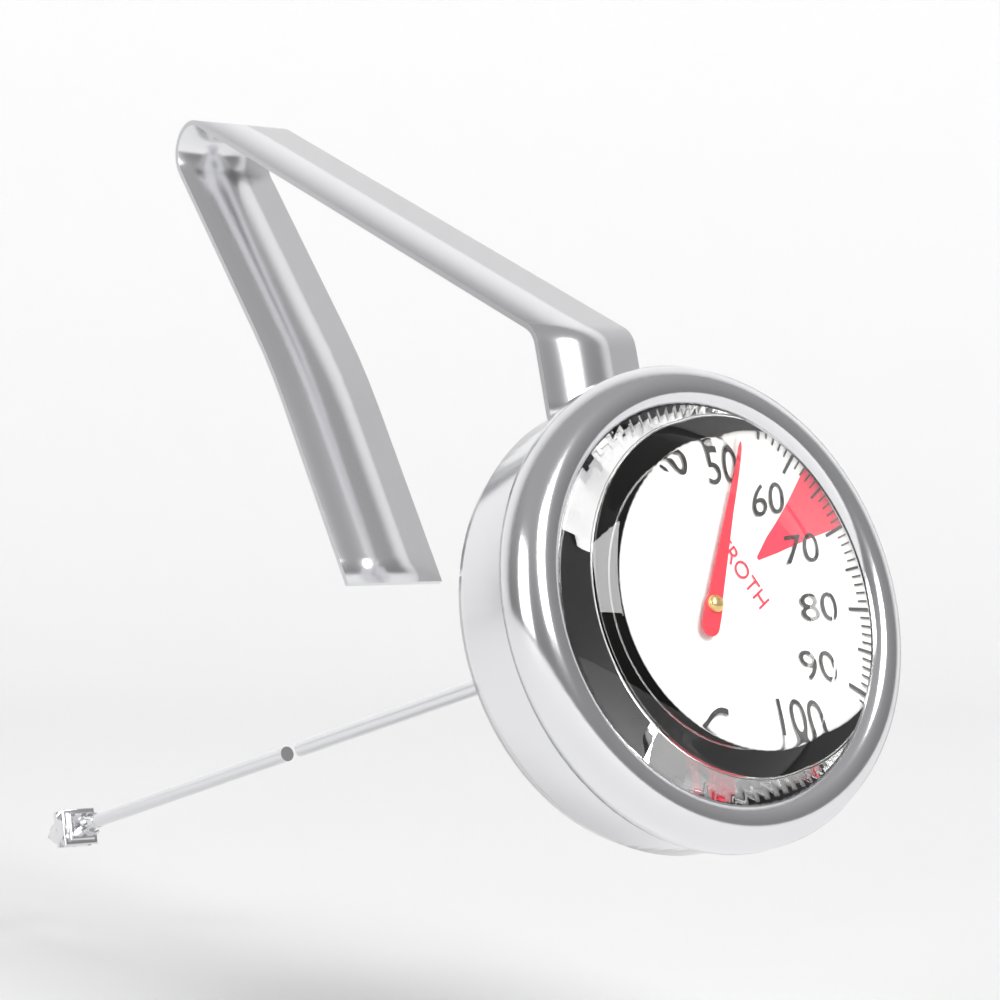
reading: 52 °C
